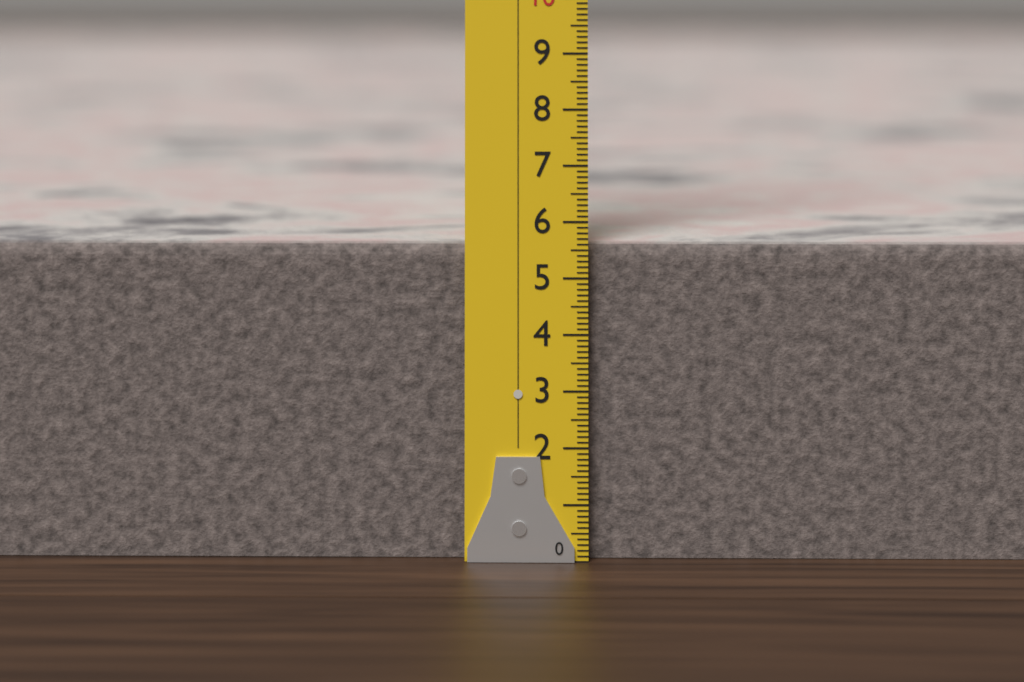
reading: 5.6 (no unit)
